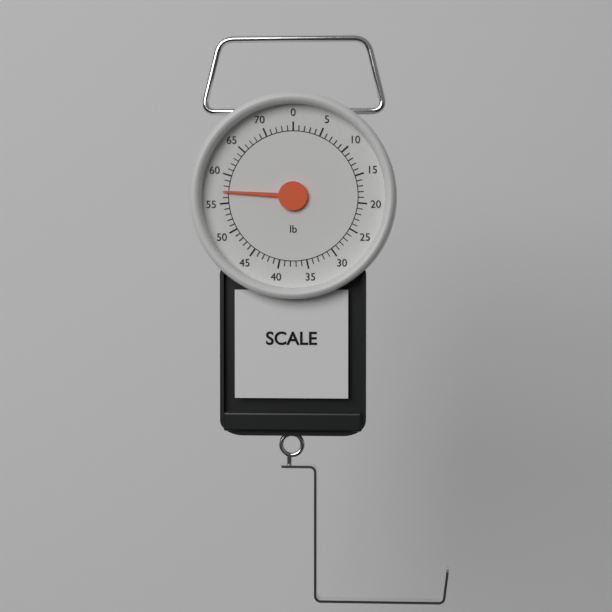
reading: 57 lb
